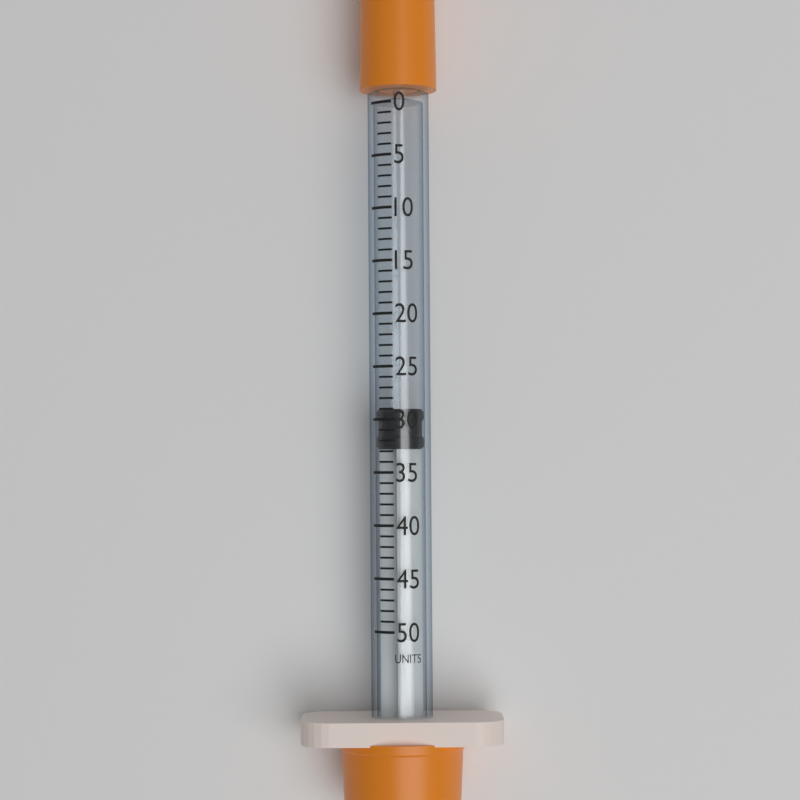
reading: 29 units
